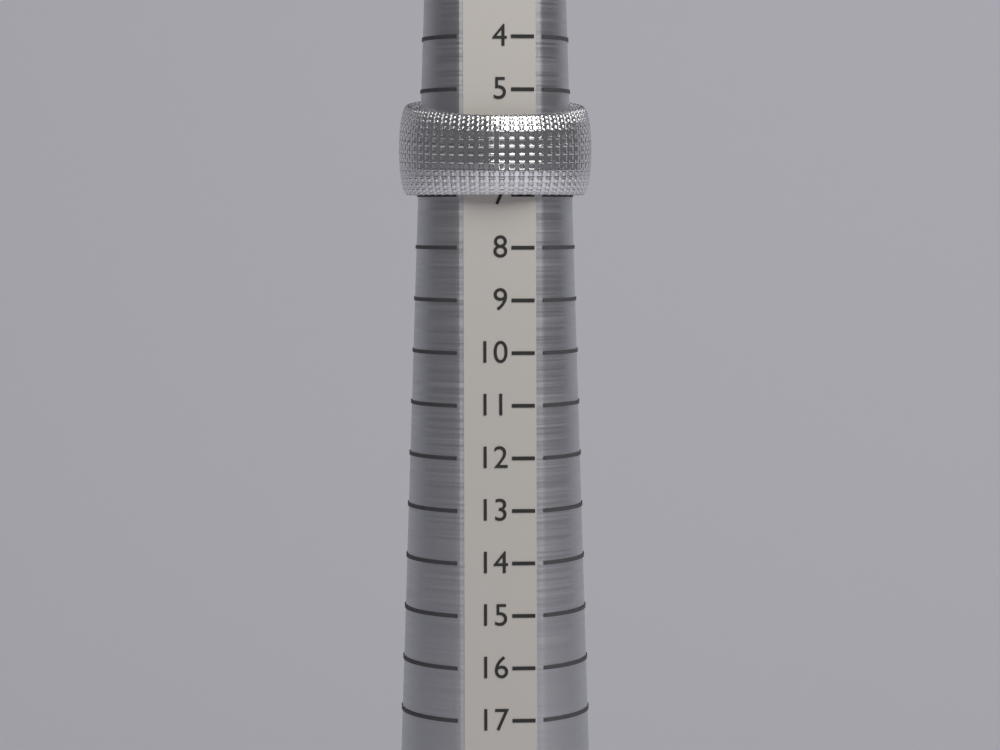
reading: 7 (no unit)
